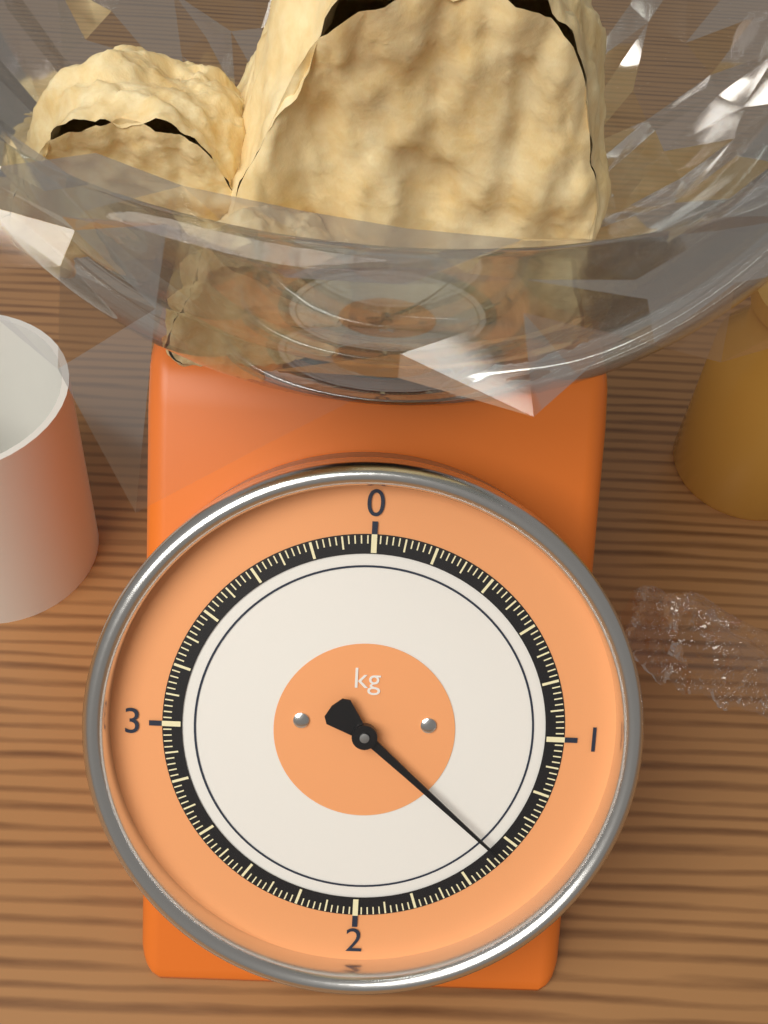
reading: 1.46 kg
